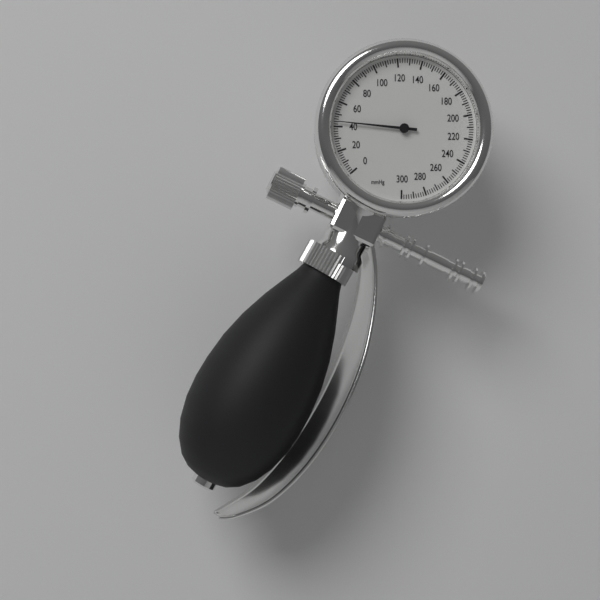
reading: 44 mmHg
